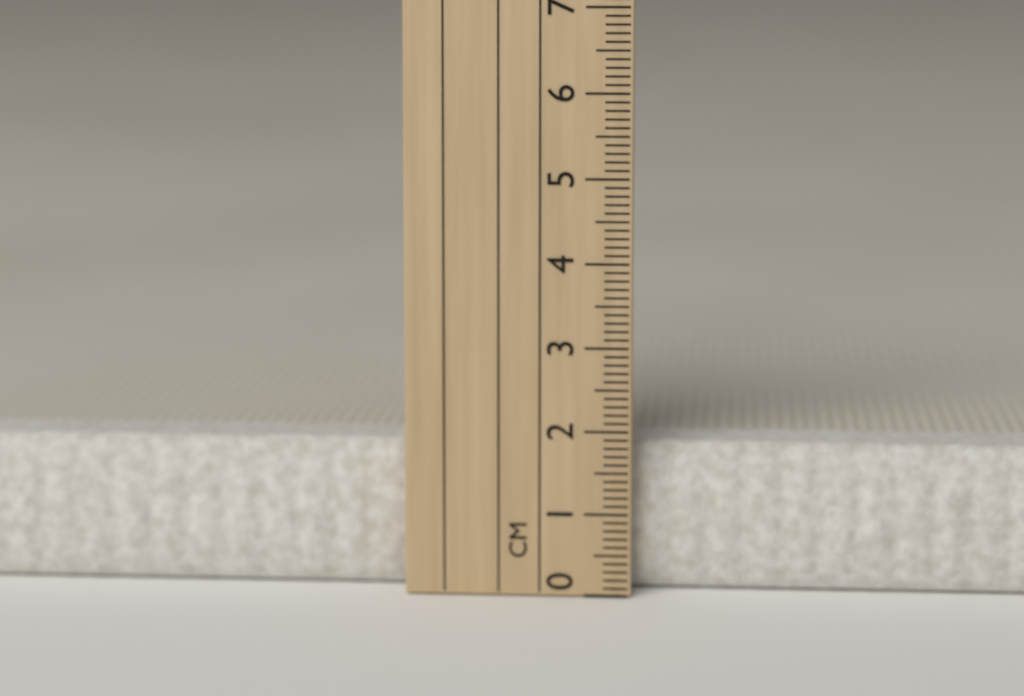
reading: 1.8 cm
